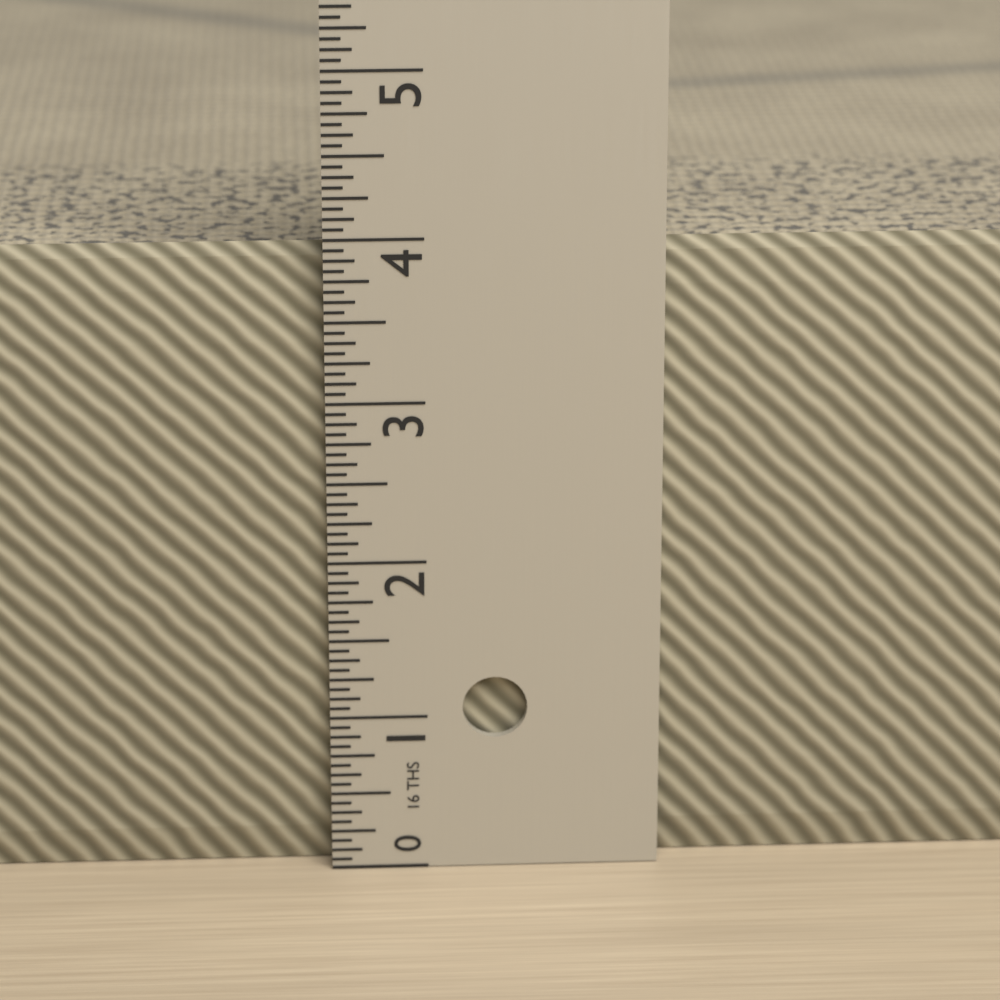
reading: 3.9375 in
